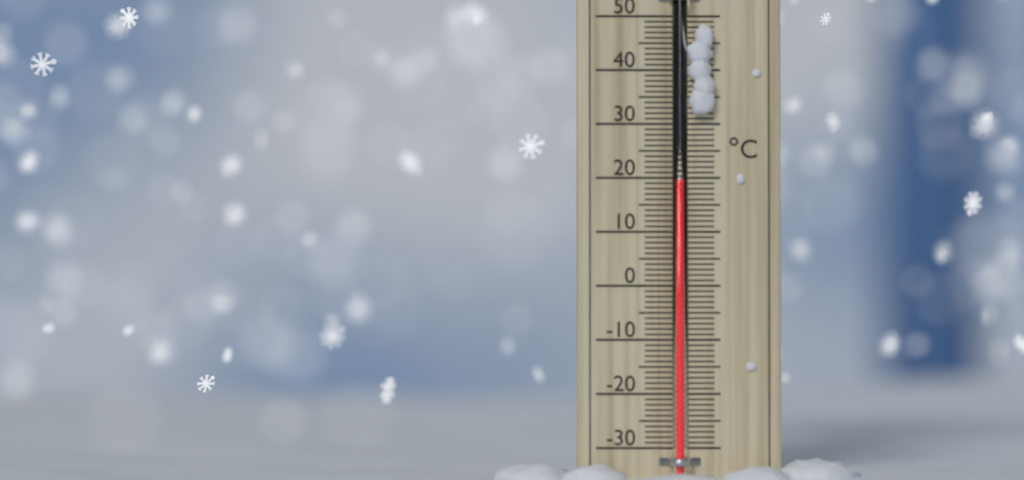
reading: 19 °C
